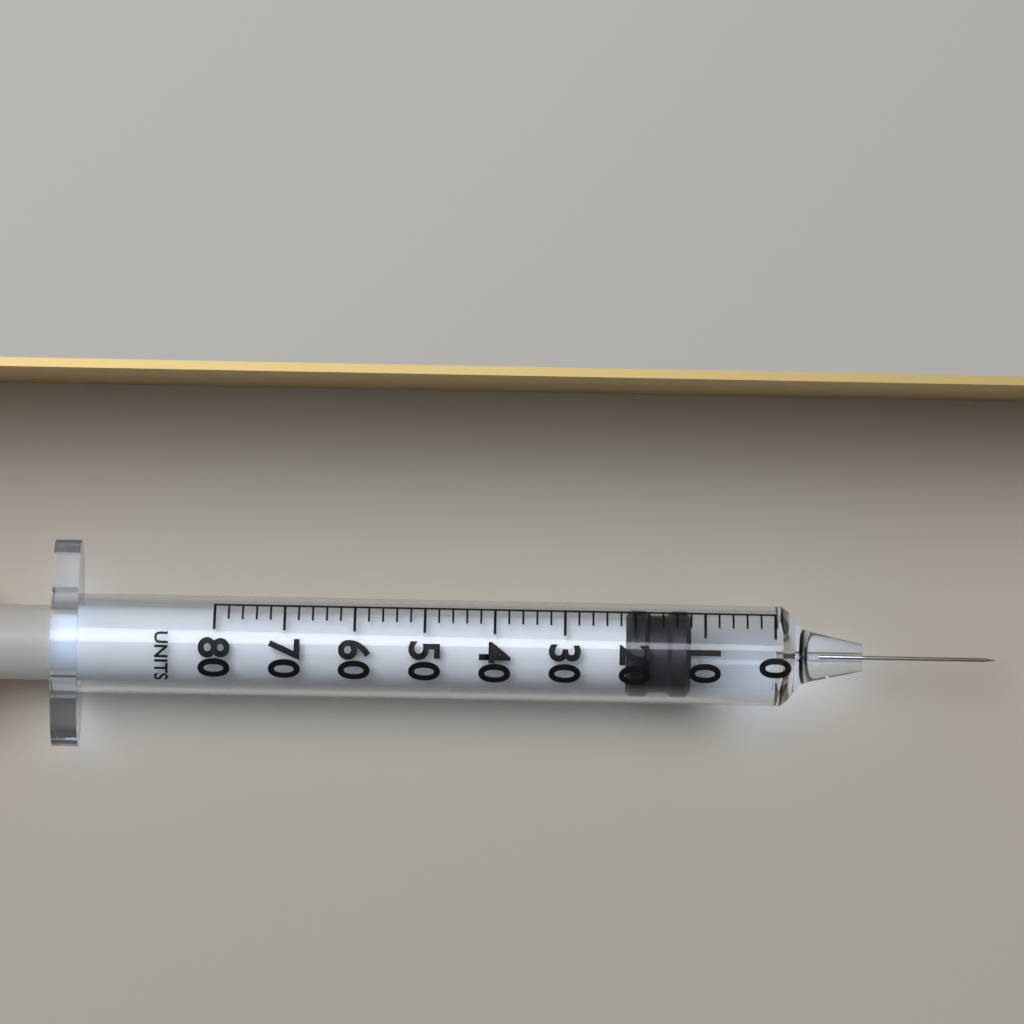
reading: 12 units
